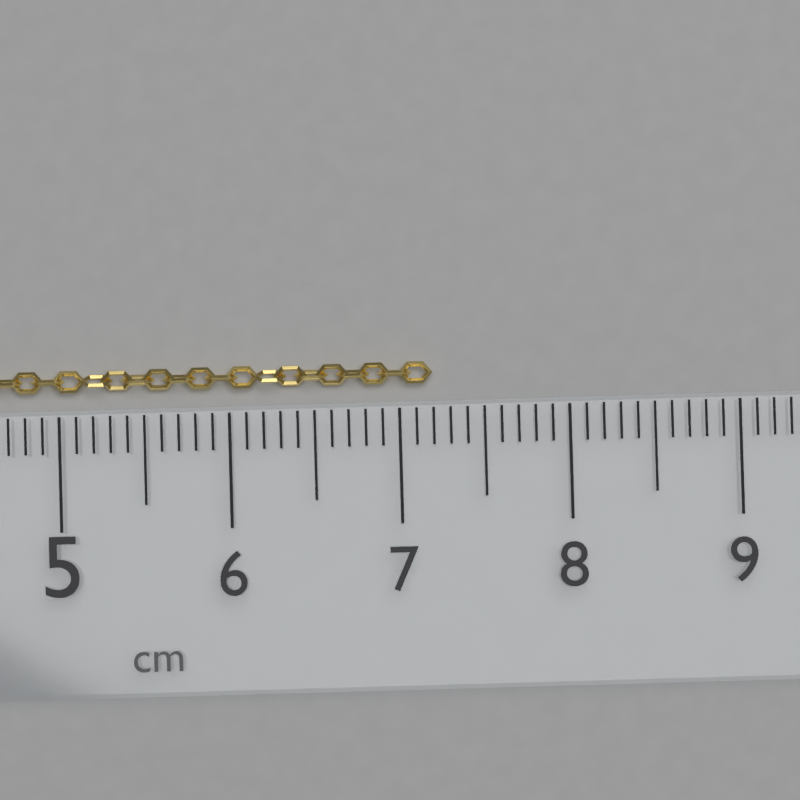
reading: 7.2 cm
